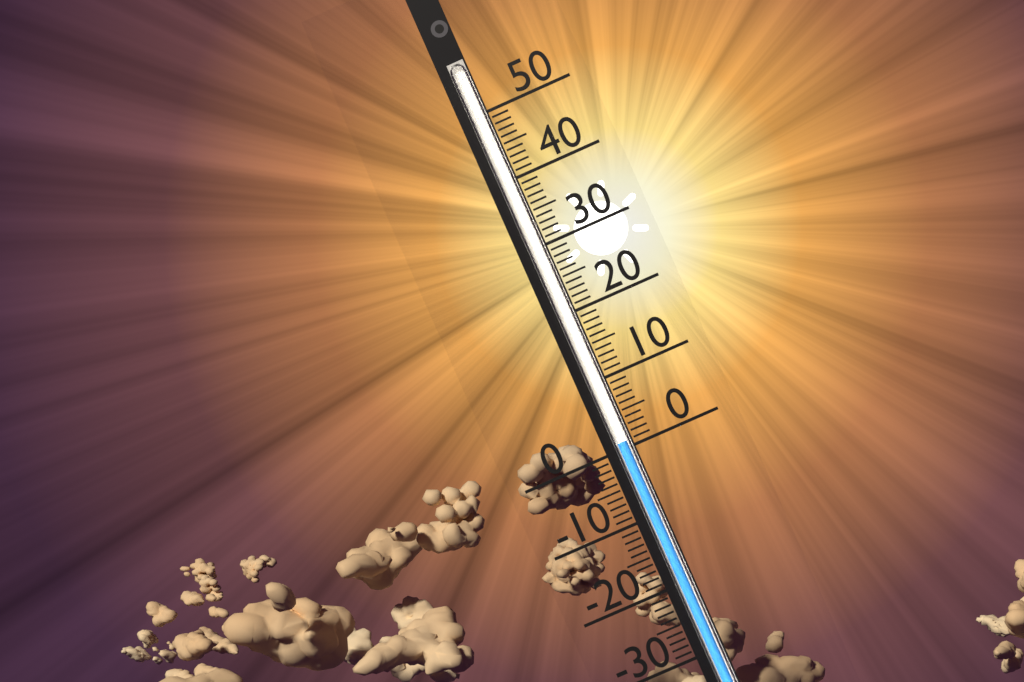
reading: 1 (no unit)
